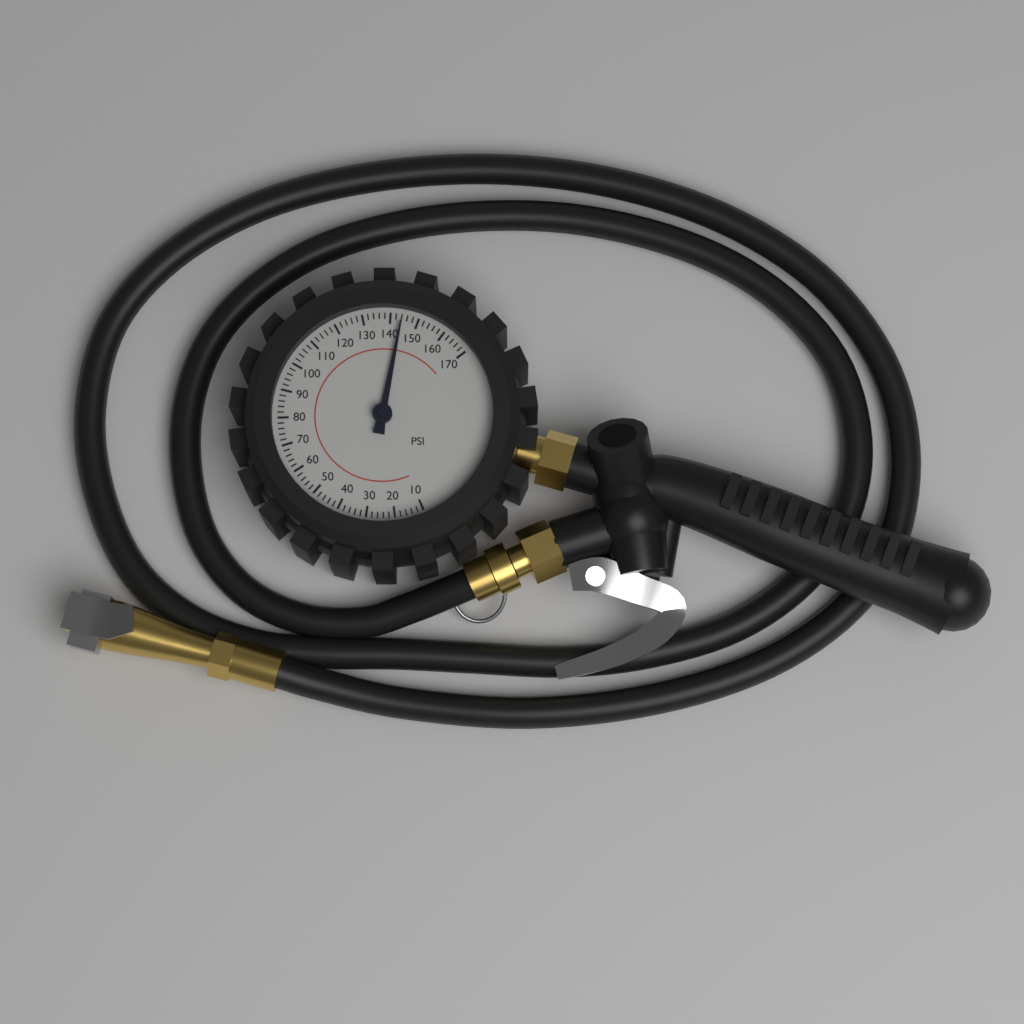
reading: 144 psi
